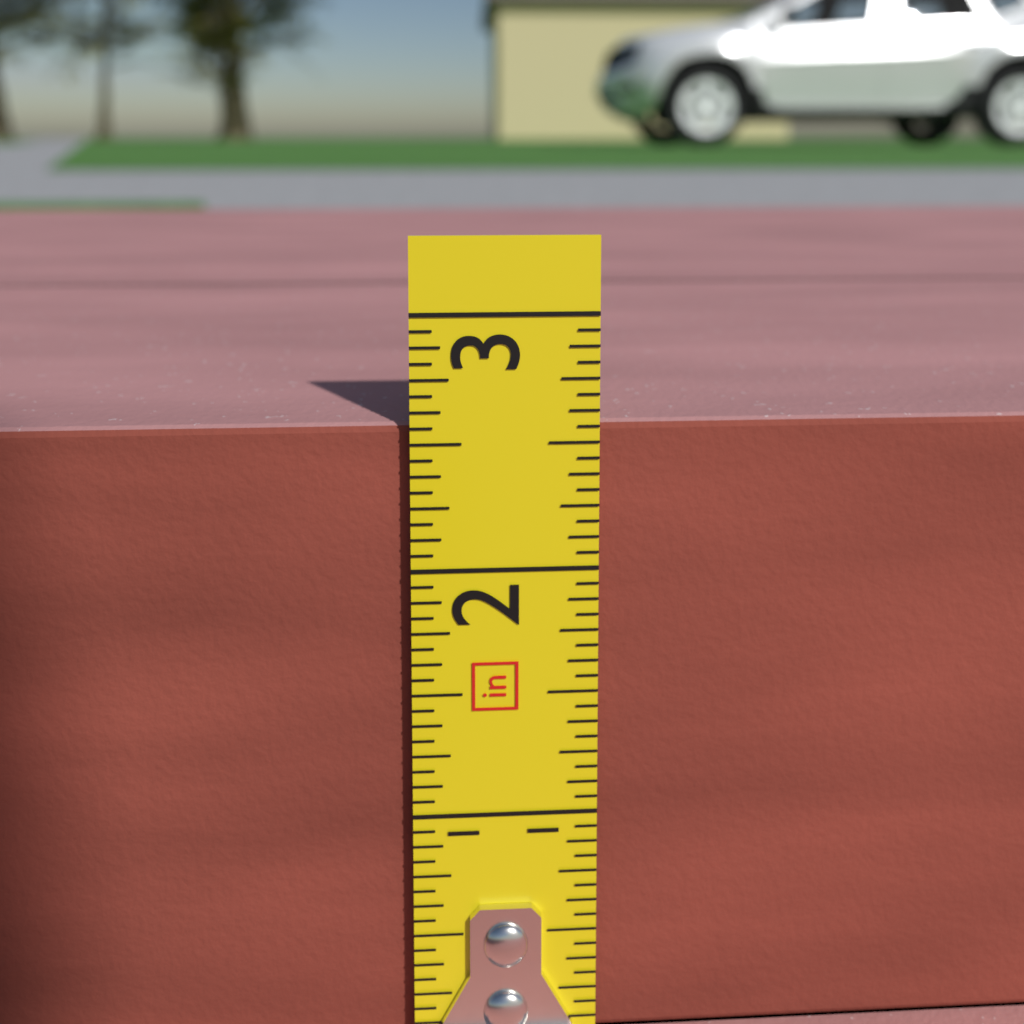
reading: 2.5625 in
